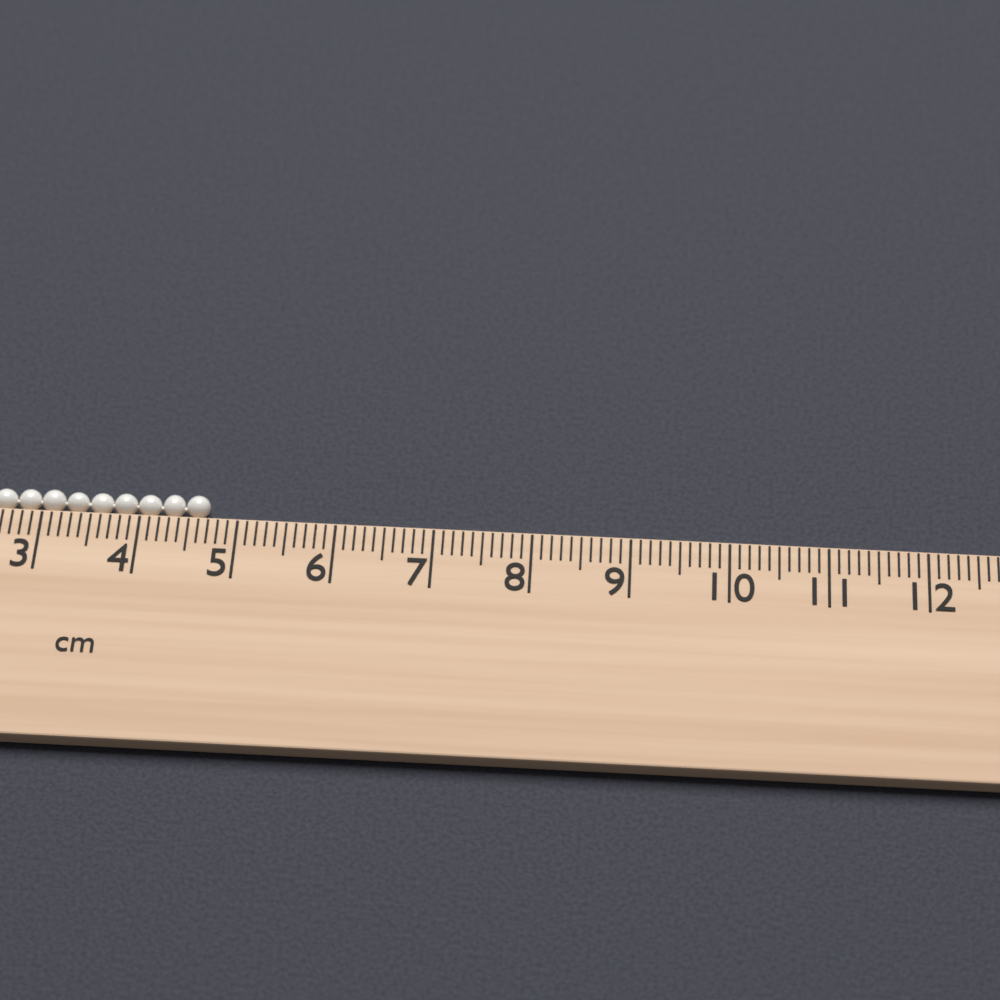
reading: 4.7 cm
